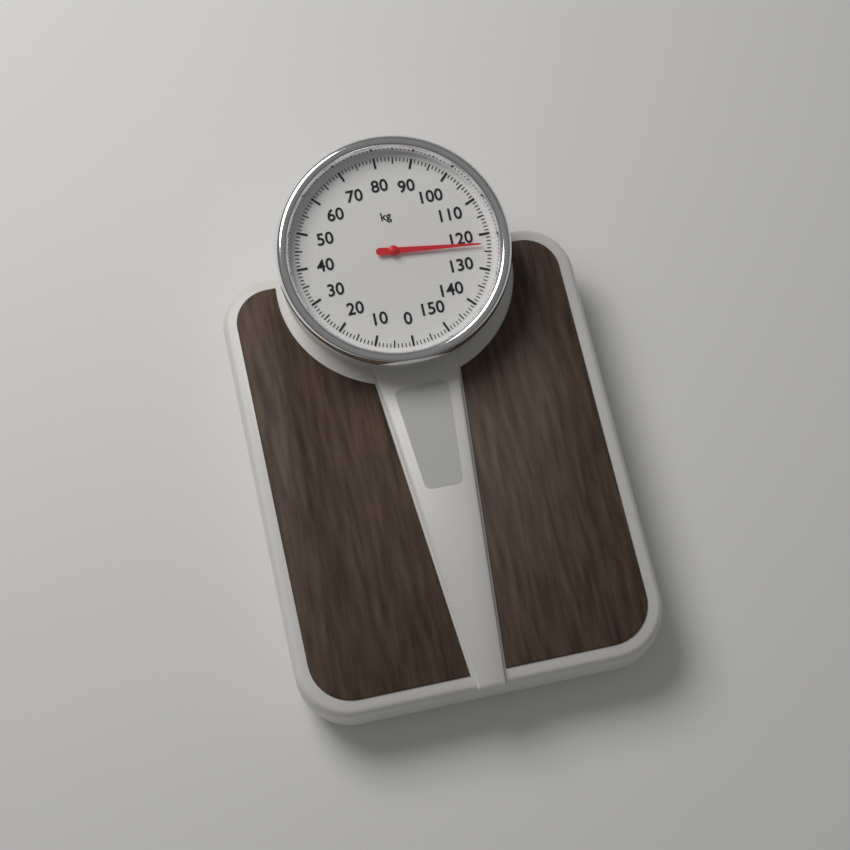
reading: 123 kg
